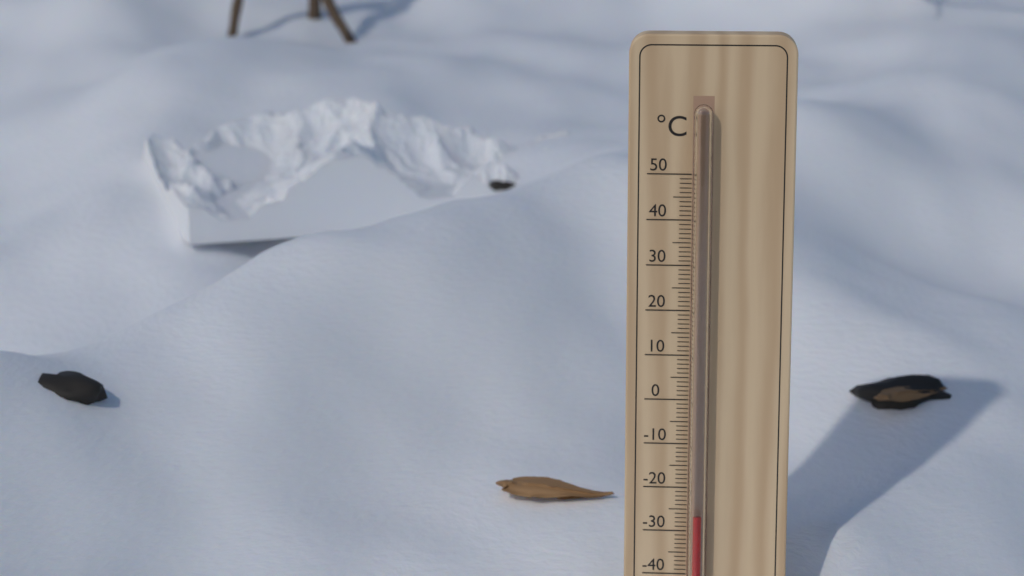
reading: -26 °C
